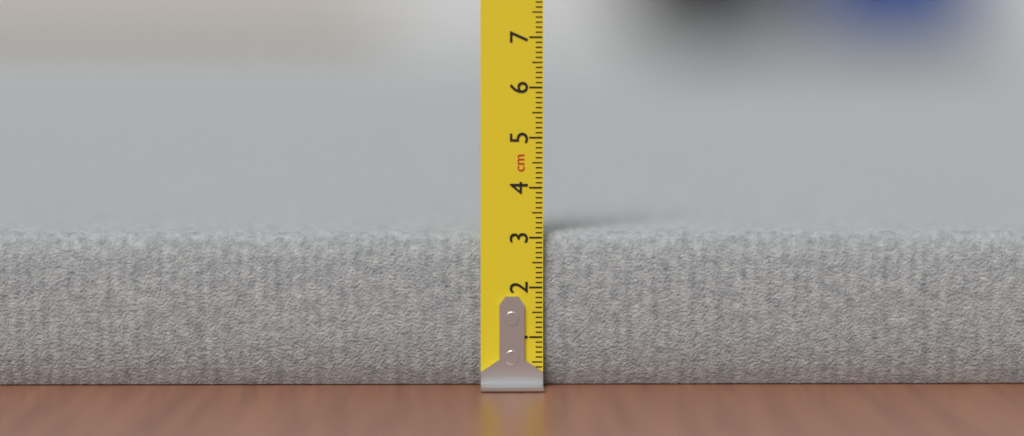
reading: 3.1 cm
